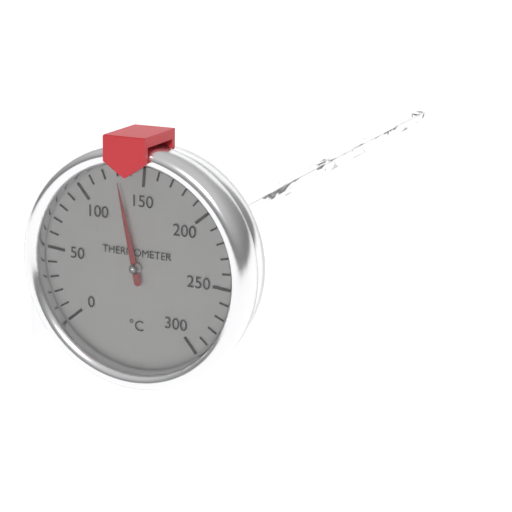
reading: 130 °C
